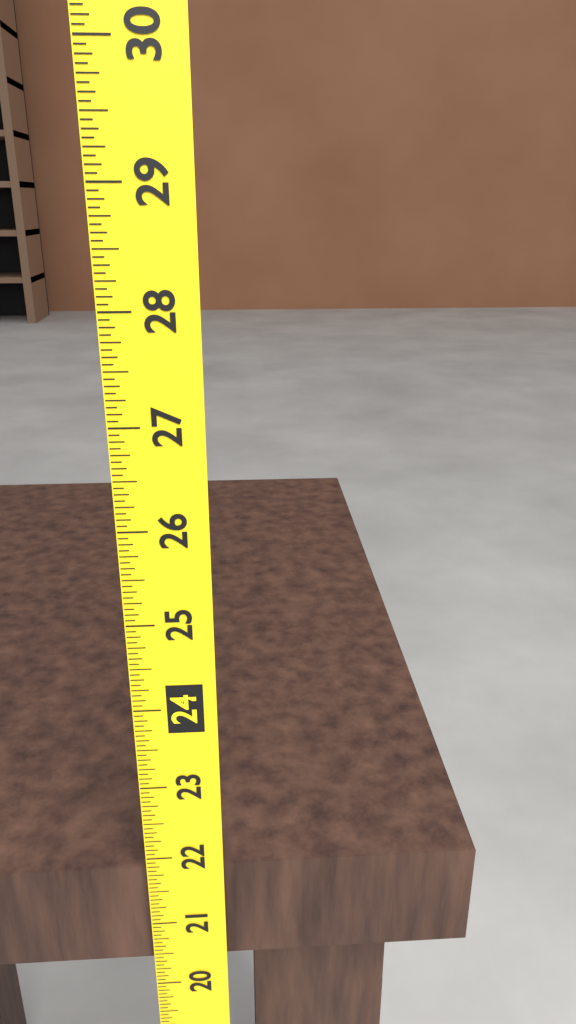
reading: 21.7500 (no unit)
